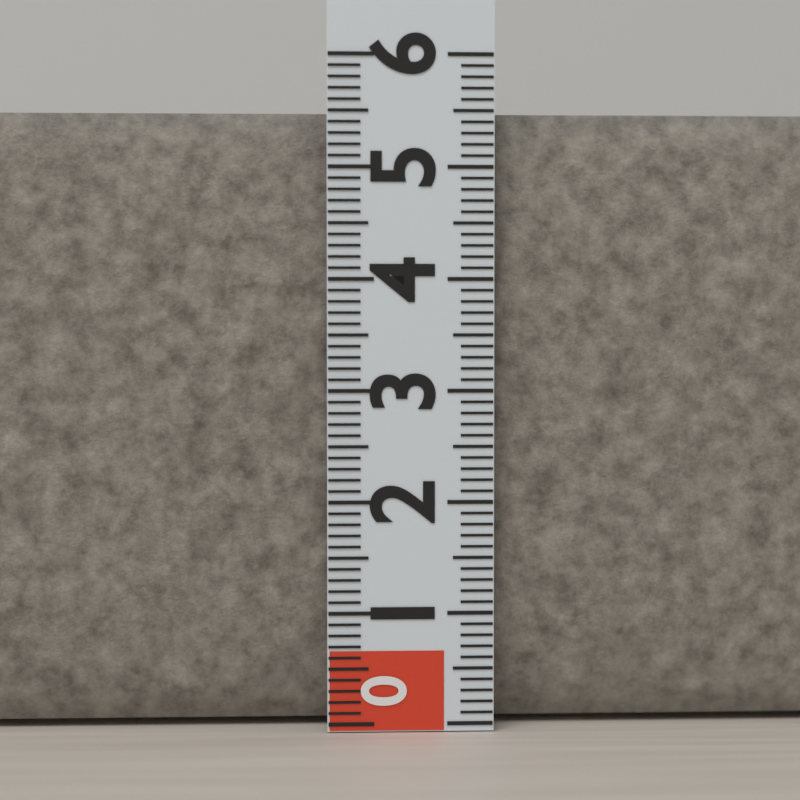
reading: 5.5 (no unit)
